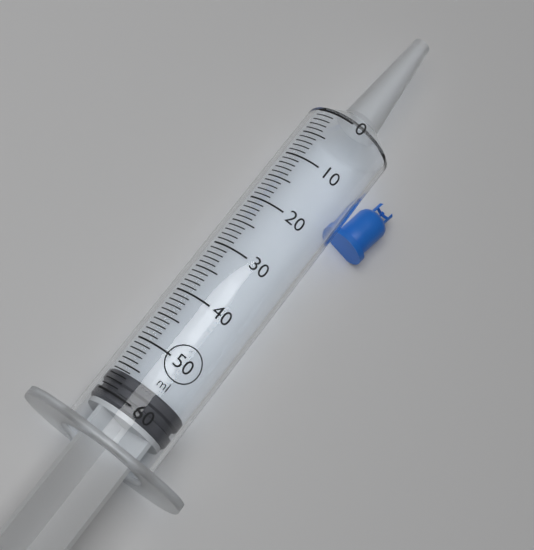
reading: 56 ml
